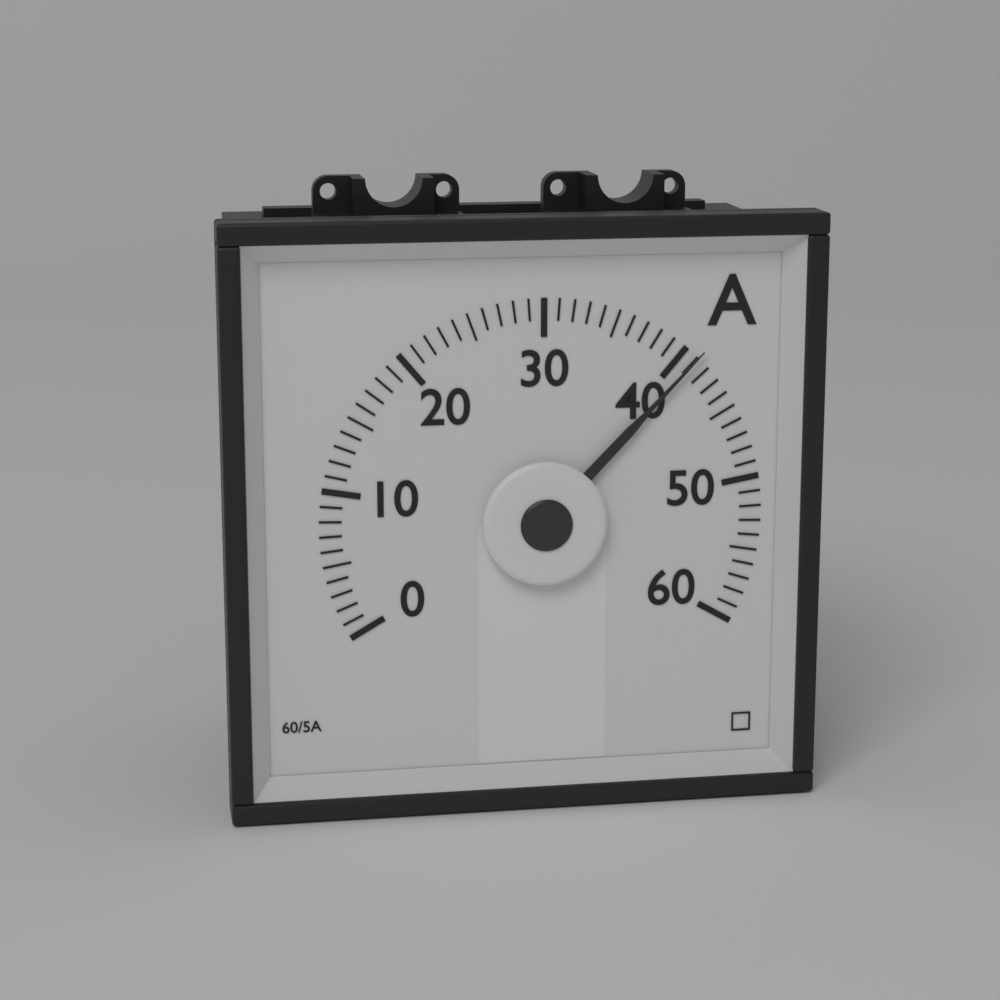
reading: 41 A
